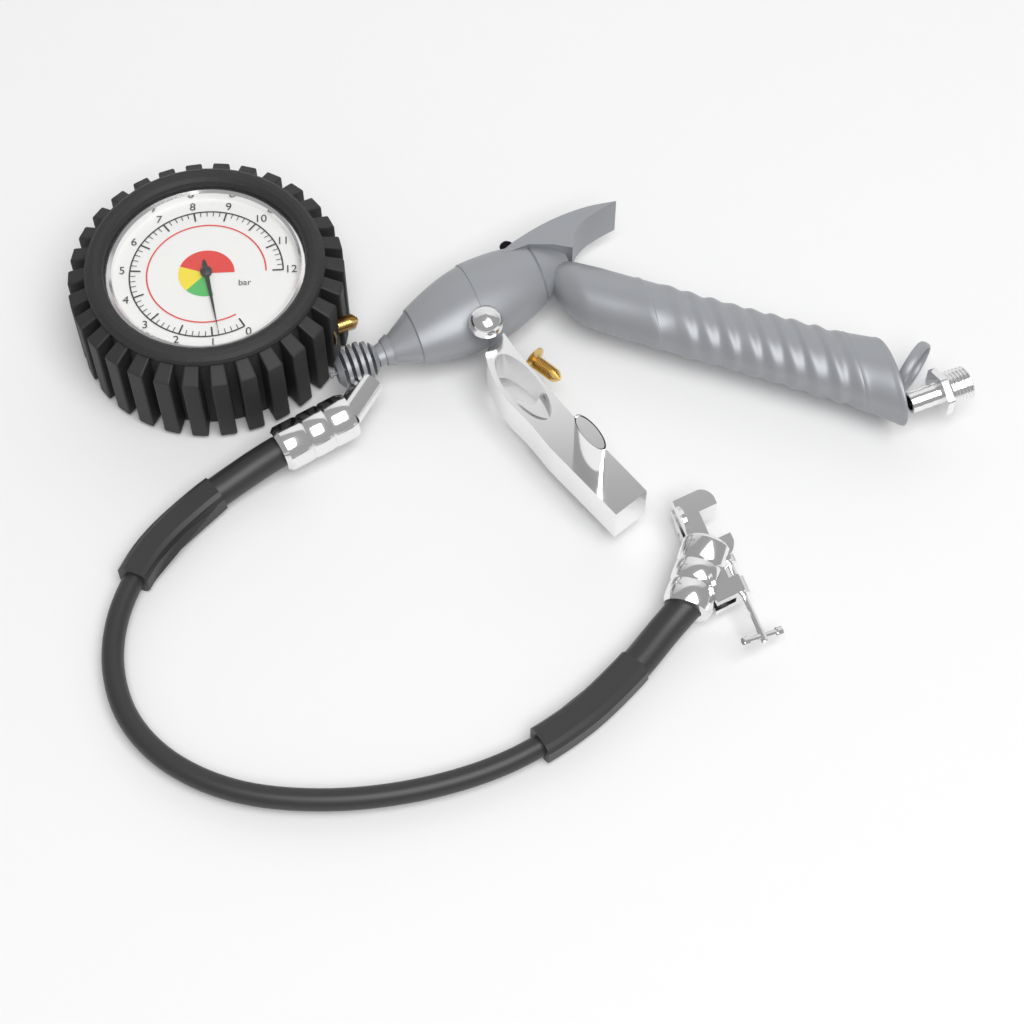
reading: 0.8 bar
